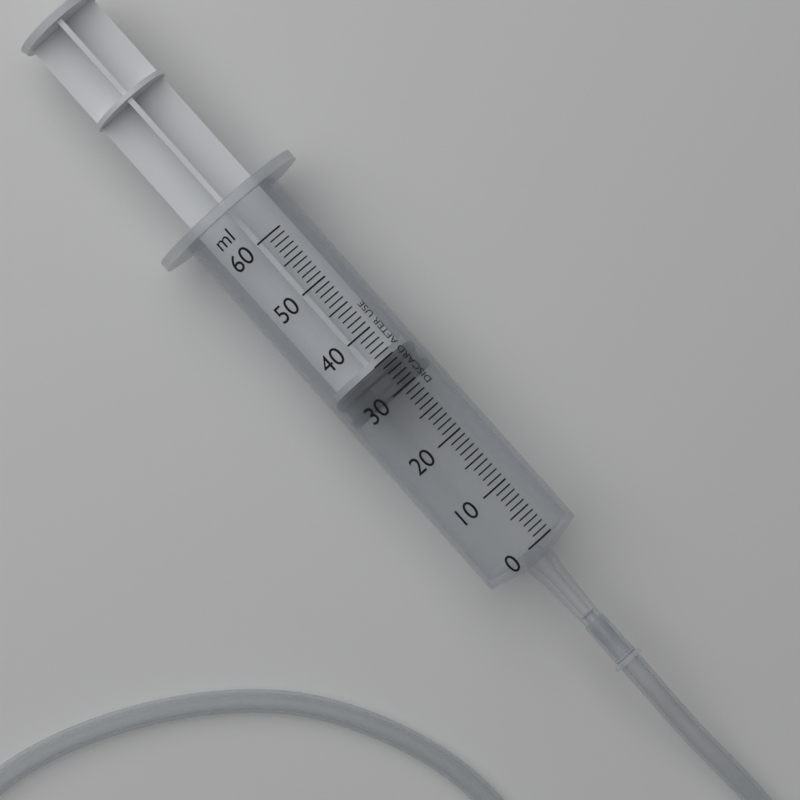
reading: 30 ml
